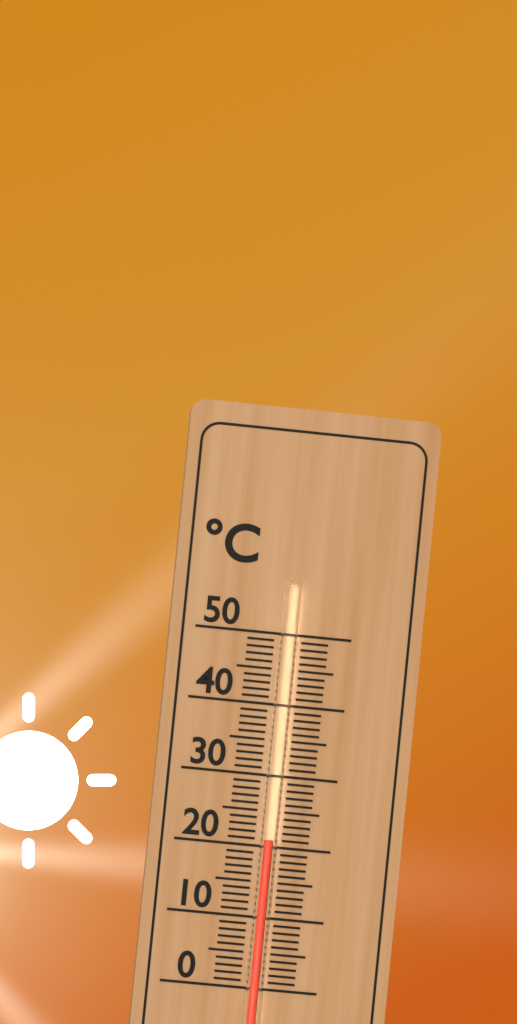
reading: 21 °C
